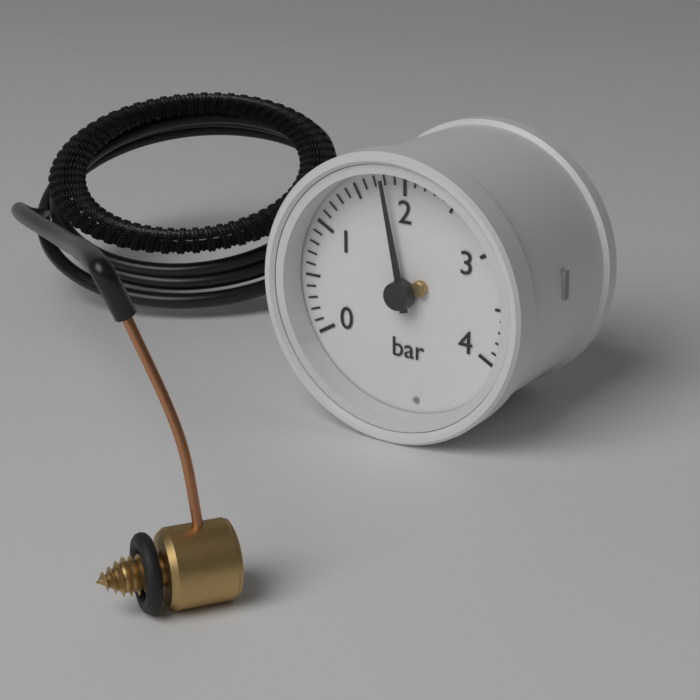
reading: 1.8 bar
